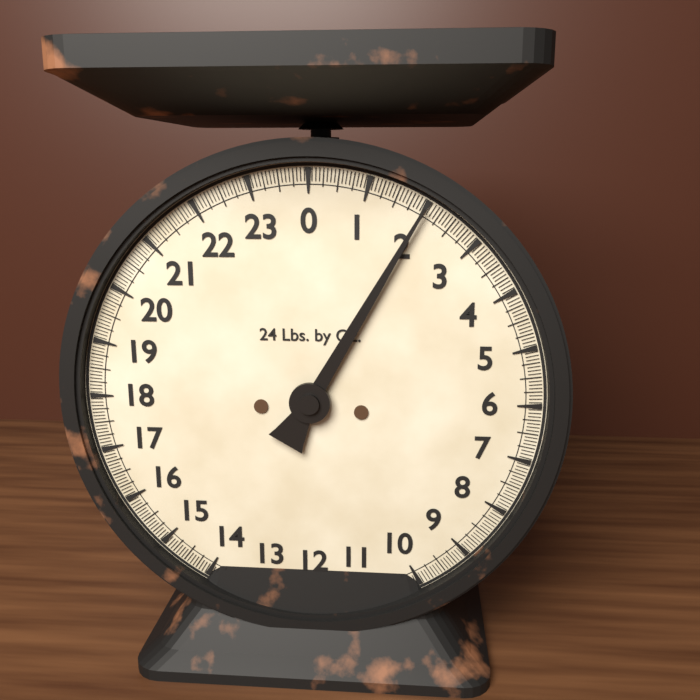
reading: 2.0000 lb
